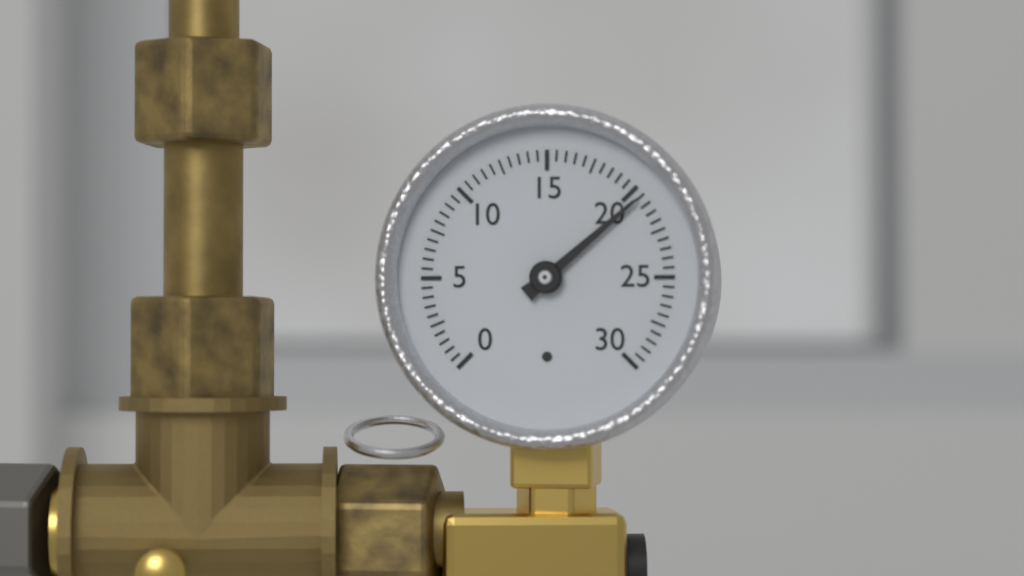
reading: 20.5 (no unit)
